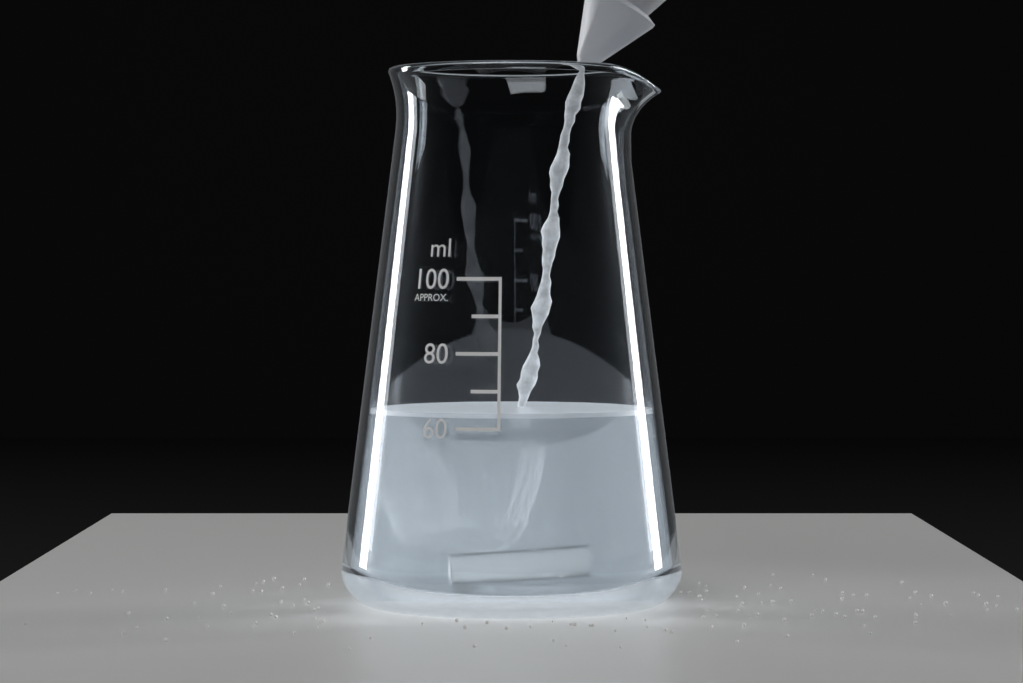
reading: 64 ml
